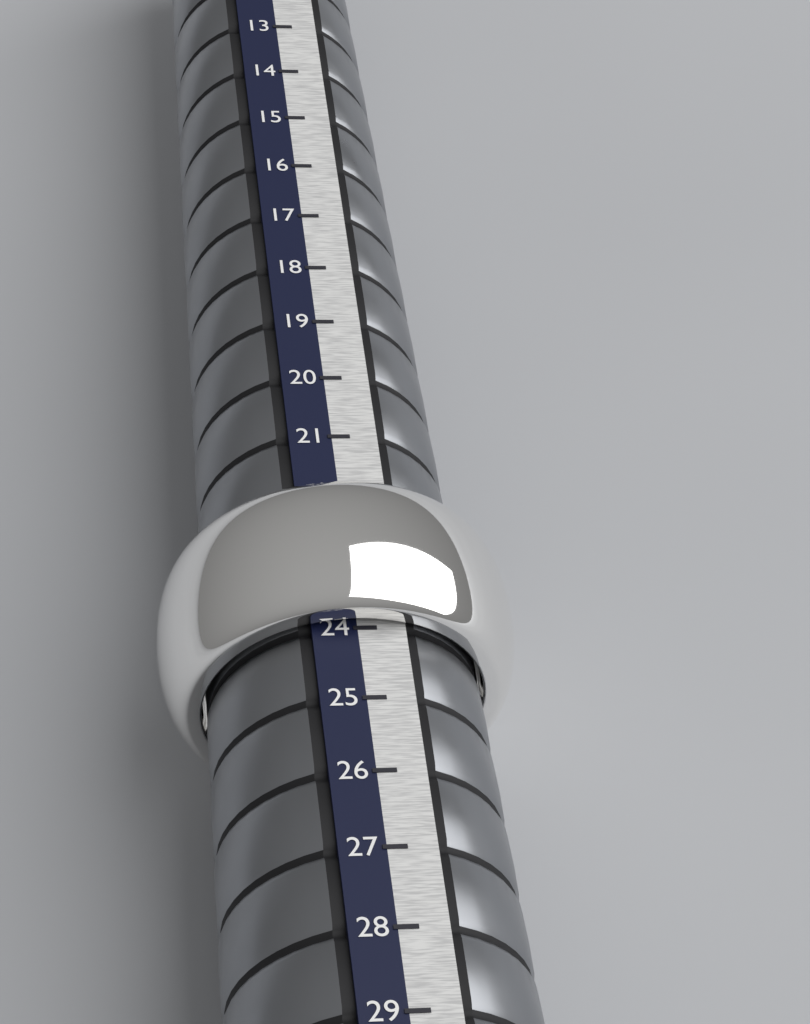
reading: 24 (no unit)
